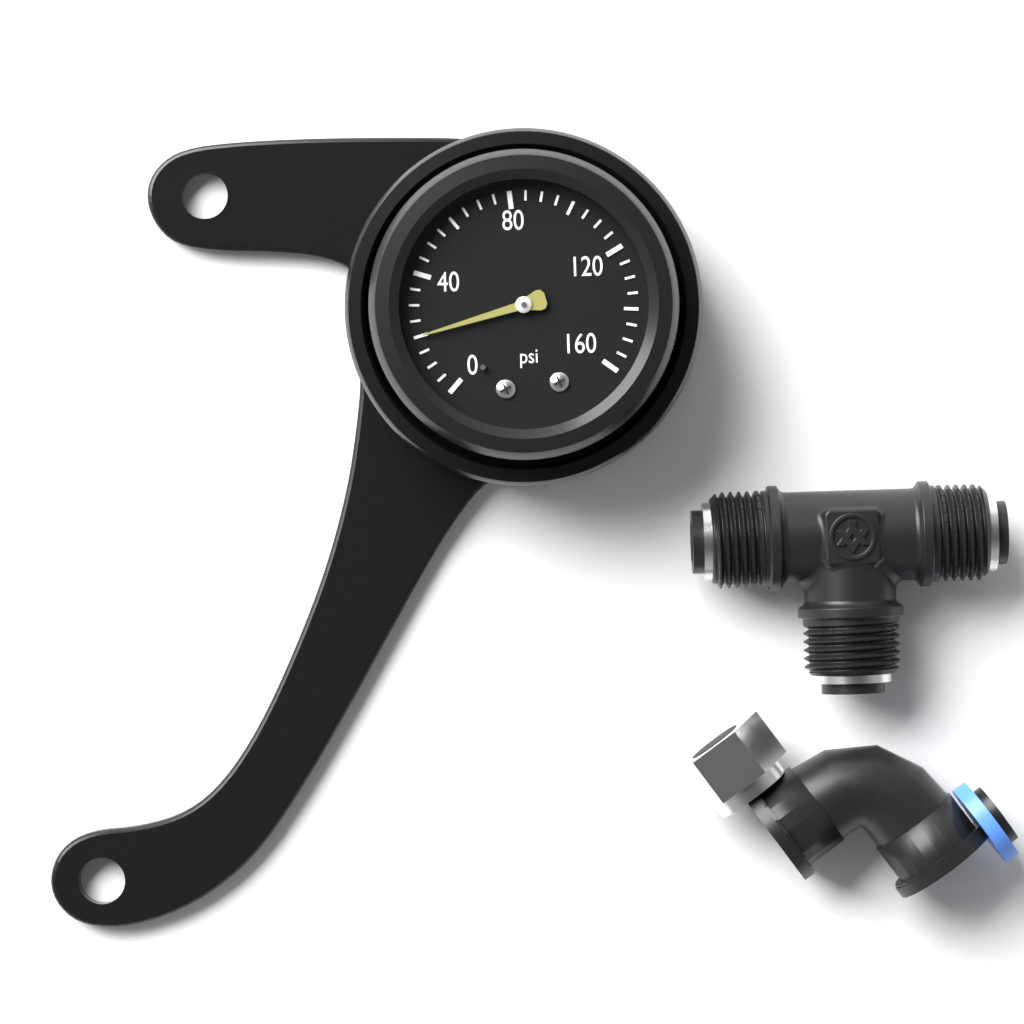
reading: 20 psi
